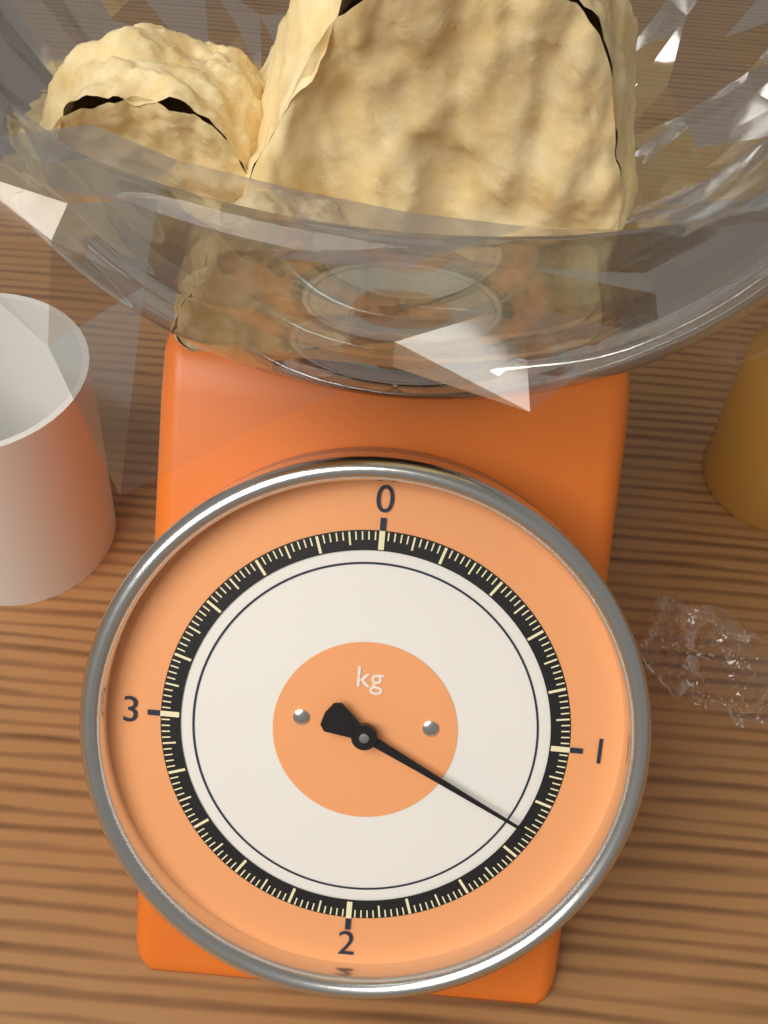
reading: 1.30 kg
